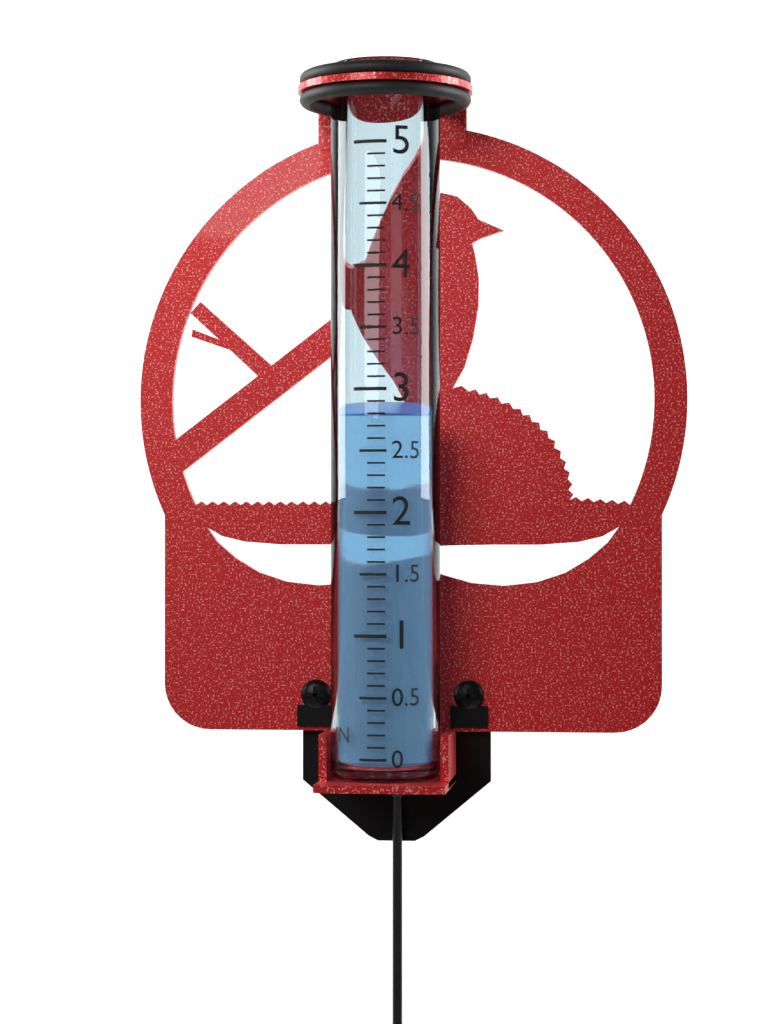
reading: 2.8 in
